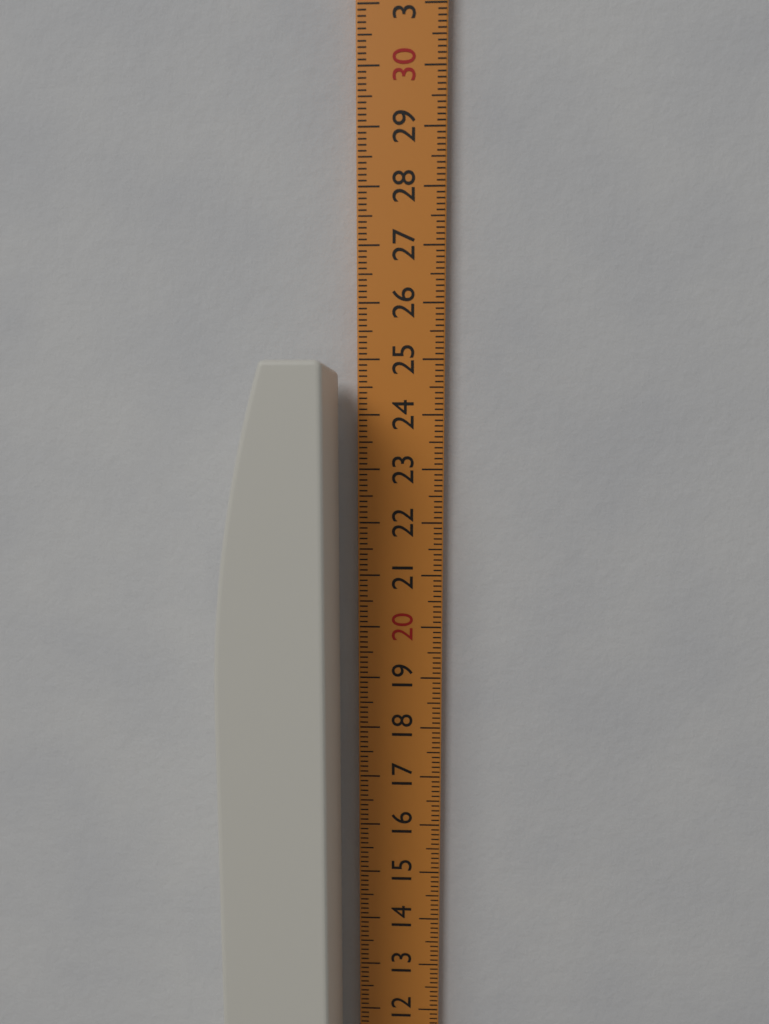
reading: 24.8 cm
